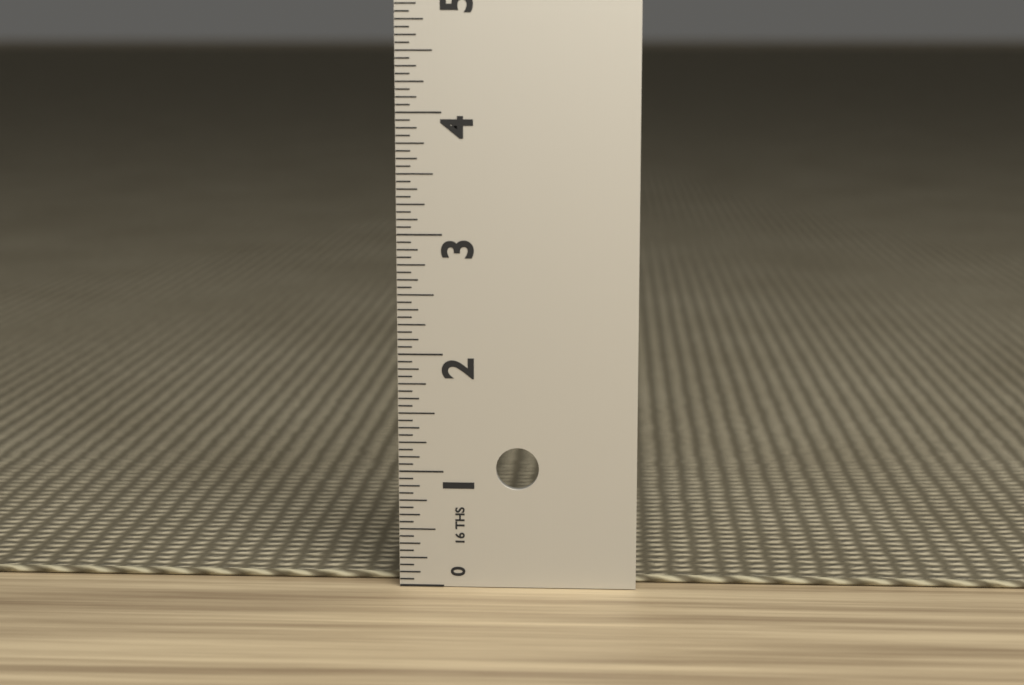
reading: 0.0625 in
